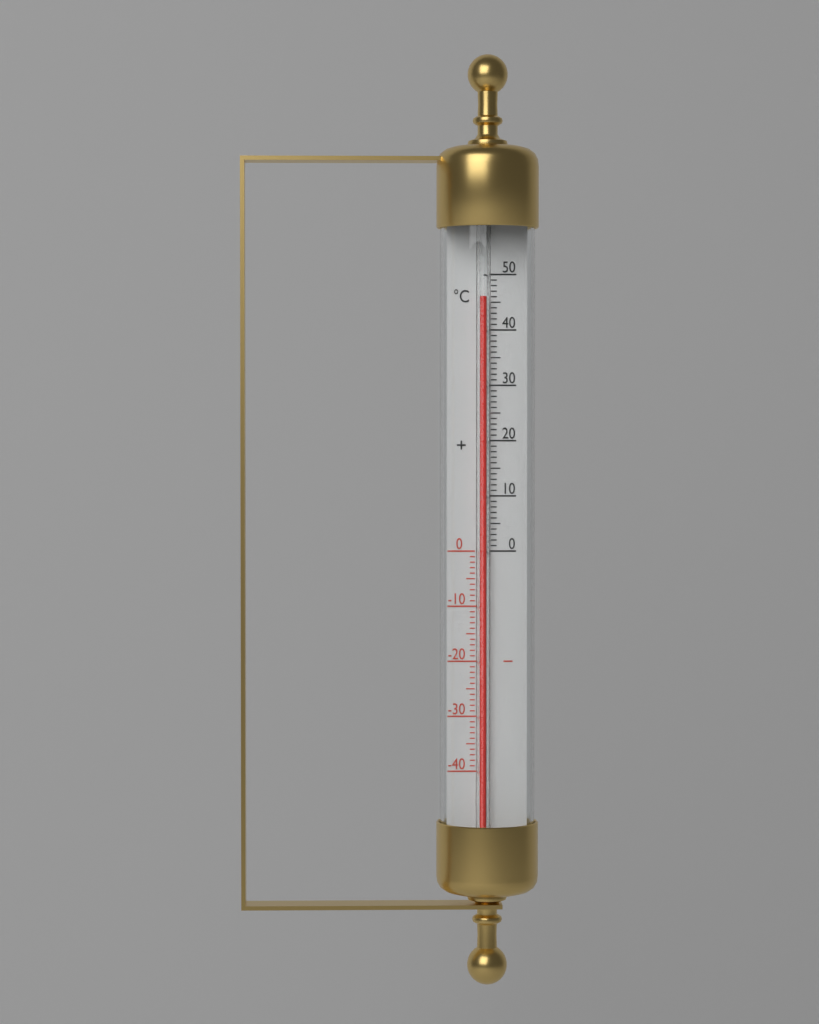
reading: 46 °C
